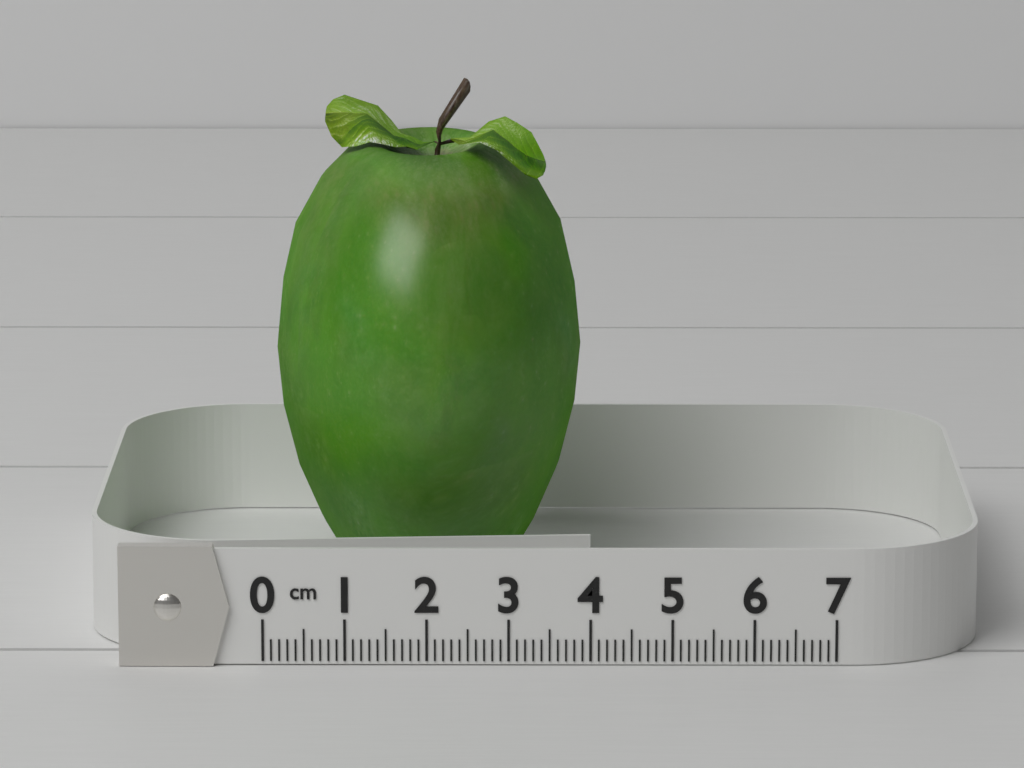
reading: 3.9 cm
